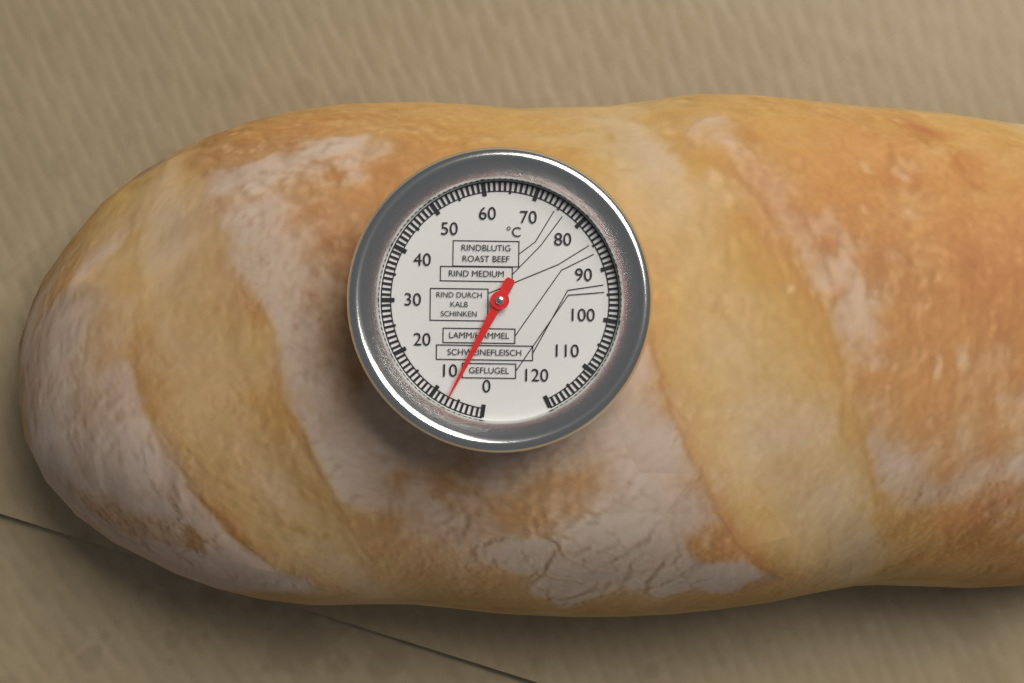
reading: 7 °C
